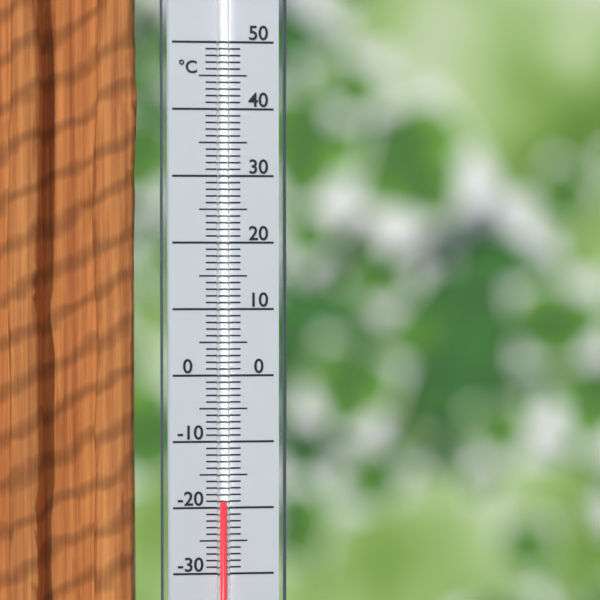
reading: -19 °C
